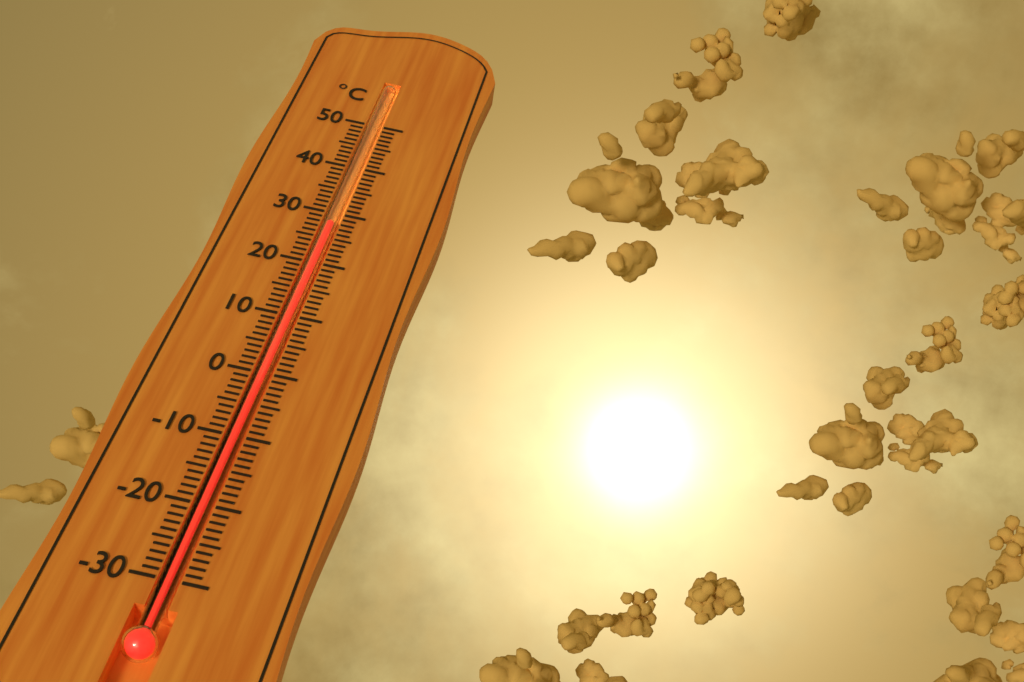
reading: 28 °C
